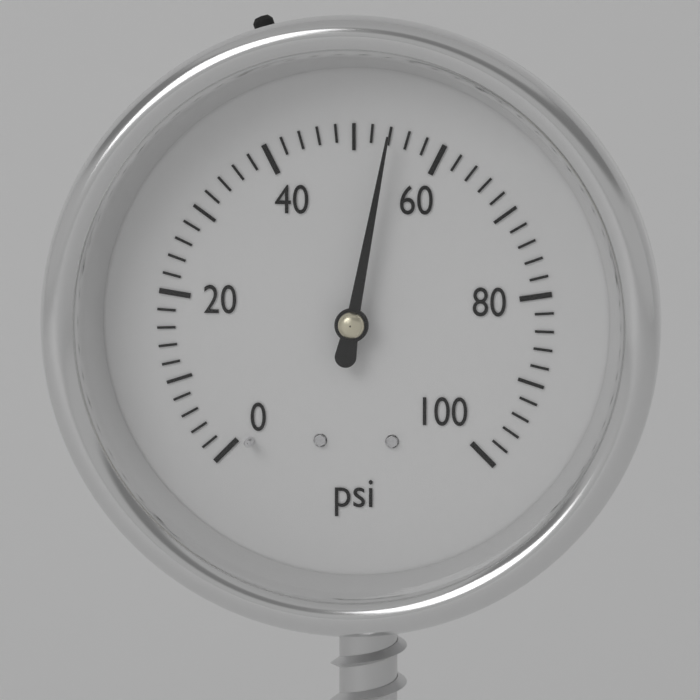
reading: 54 psi
